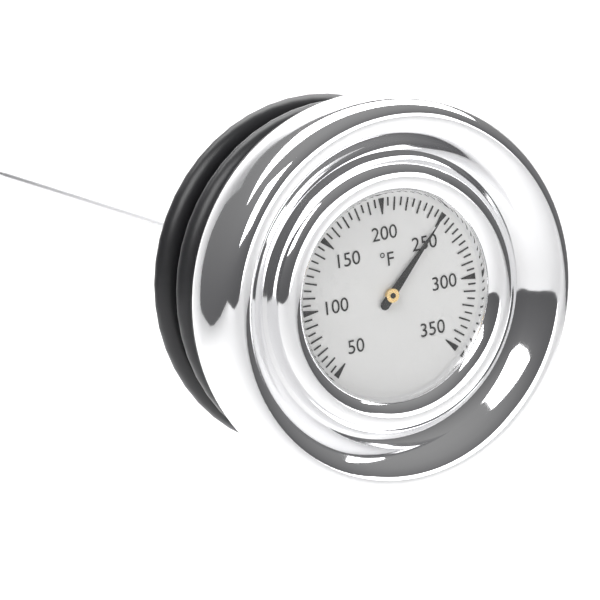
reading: 250 °F
